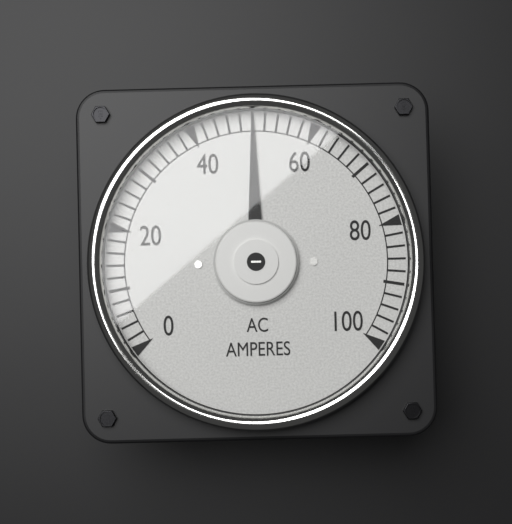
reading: 50 A
